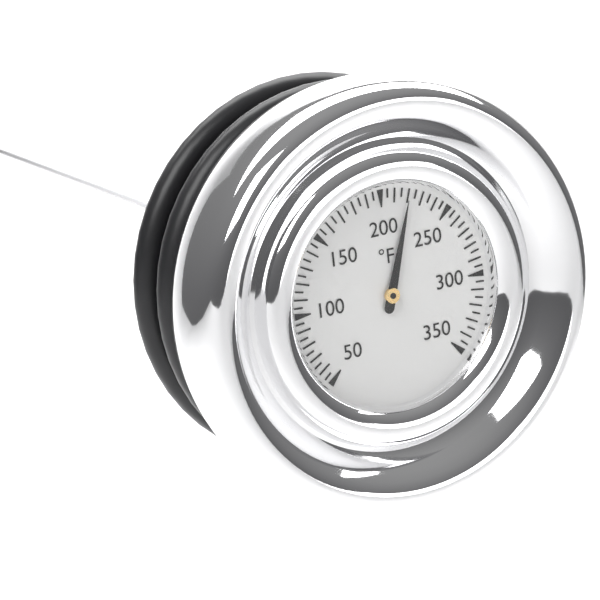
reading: 220 °F
